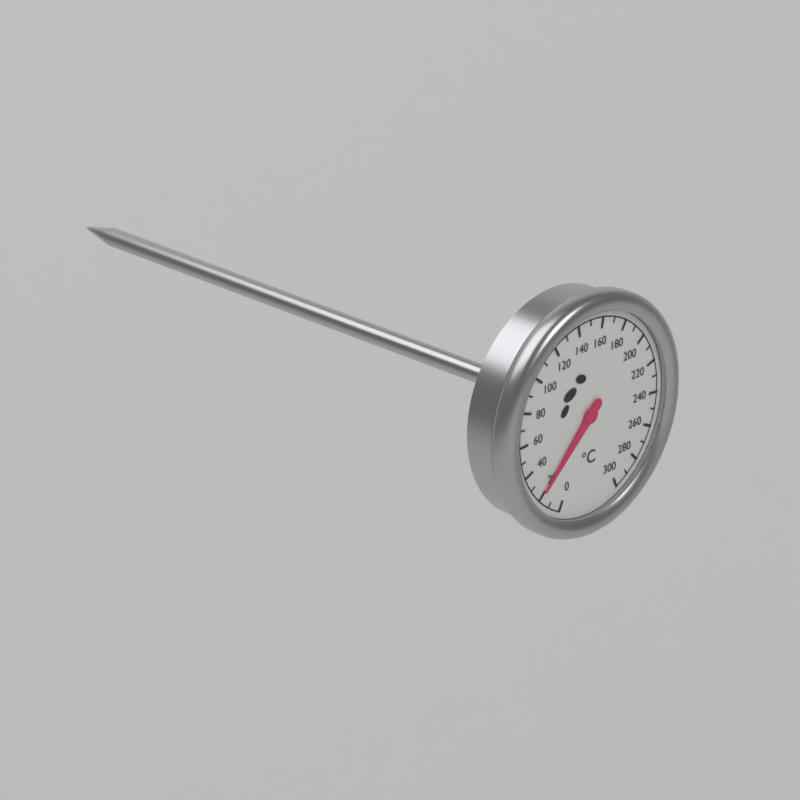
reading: 20 °C
